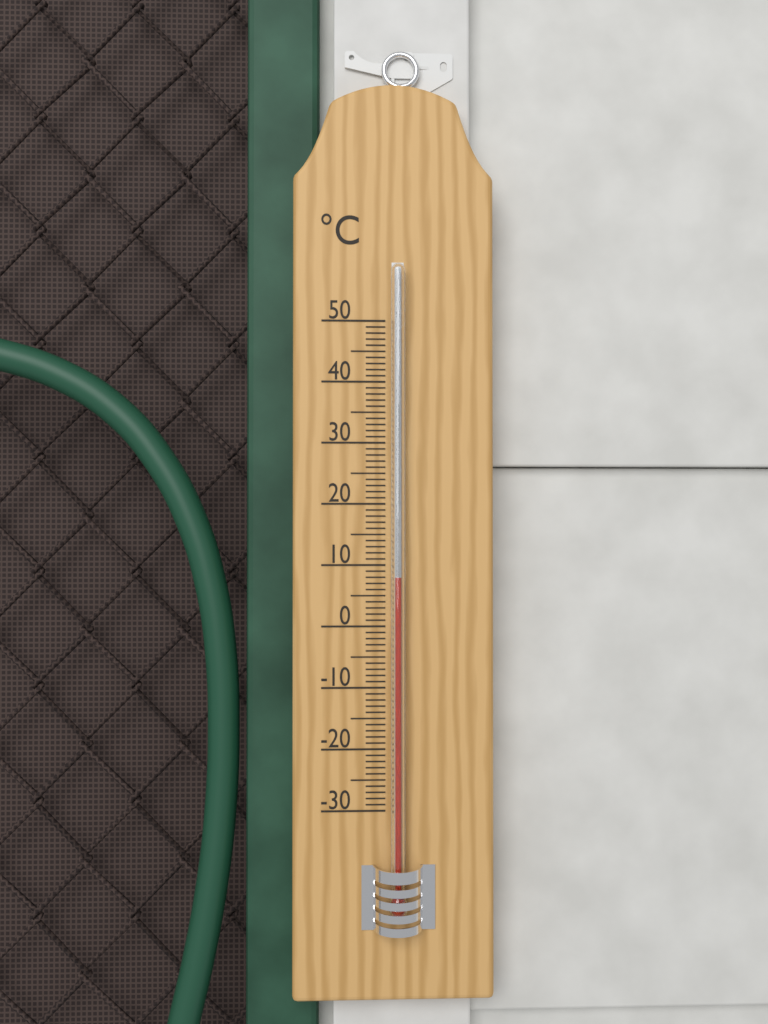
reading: 8 °C
